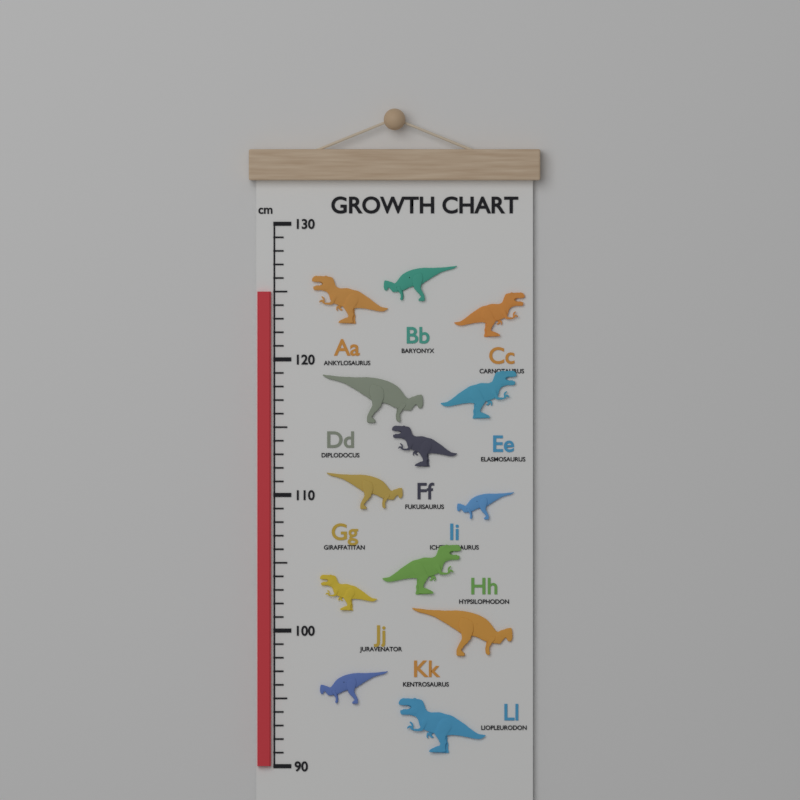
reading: 125 cm
